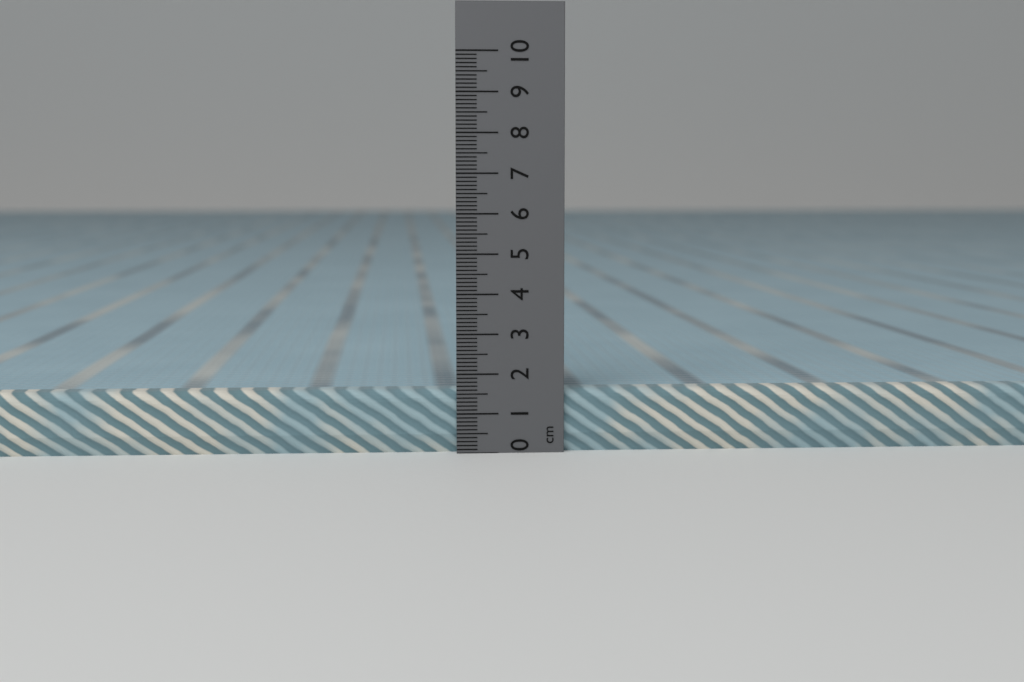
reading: 1.6 cm
